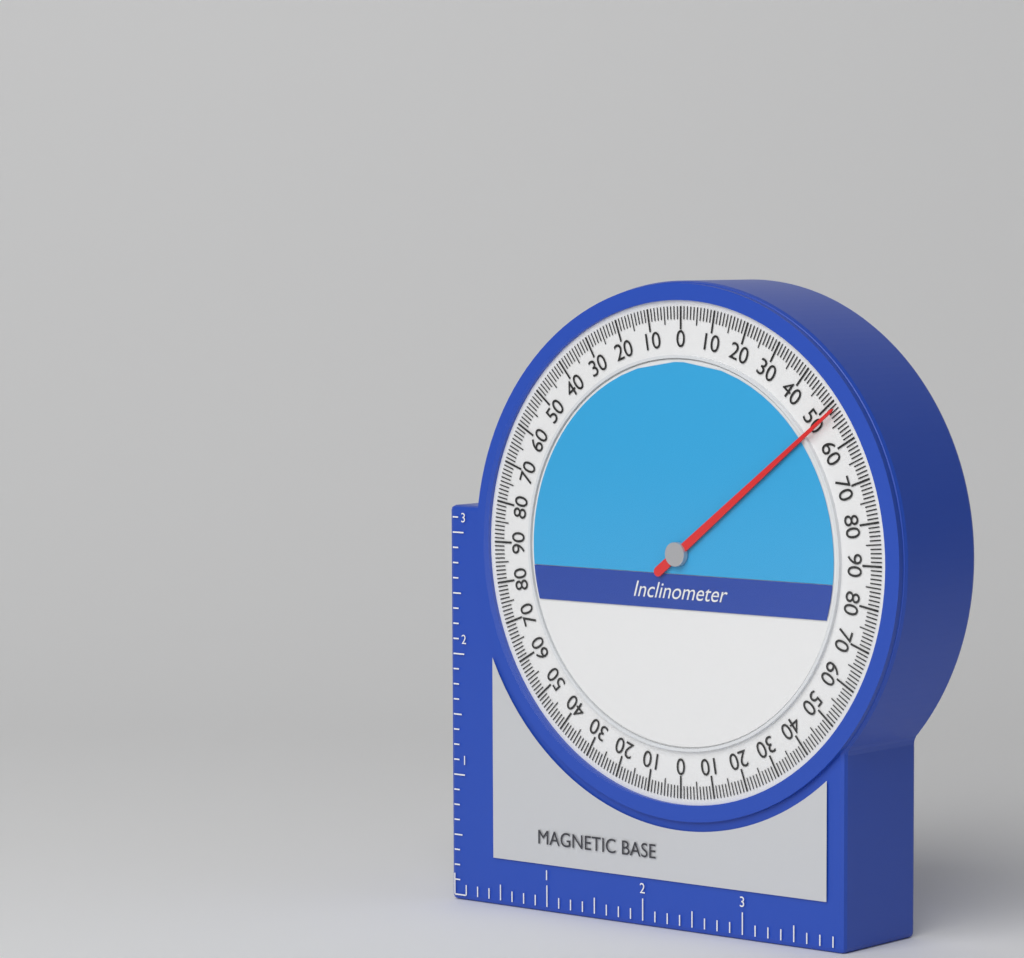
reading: 52 (no unit)
